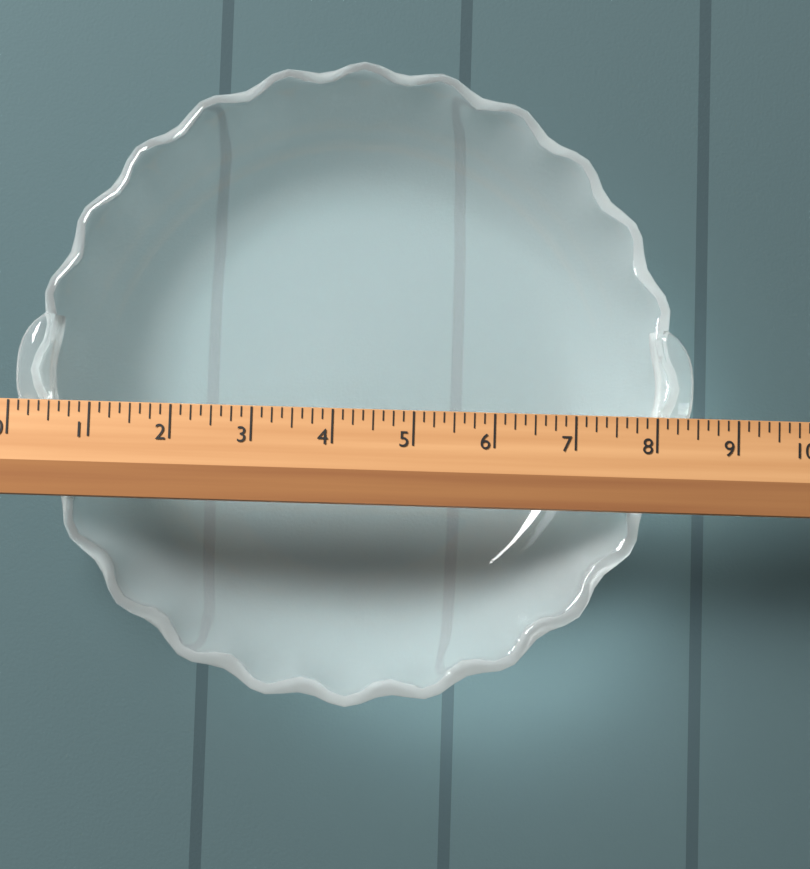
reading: 8.500 (no unit)
